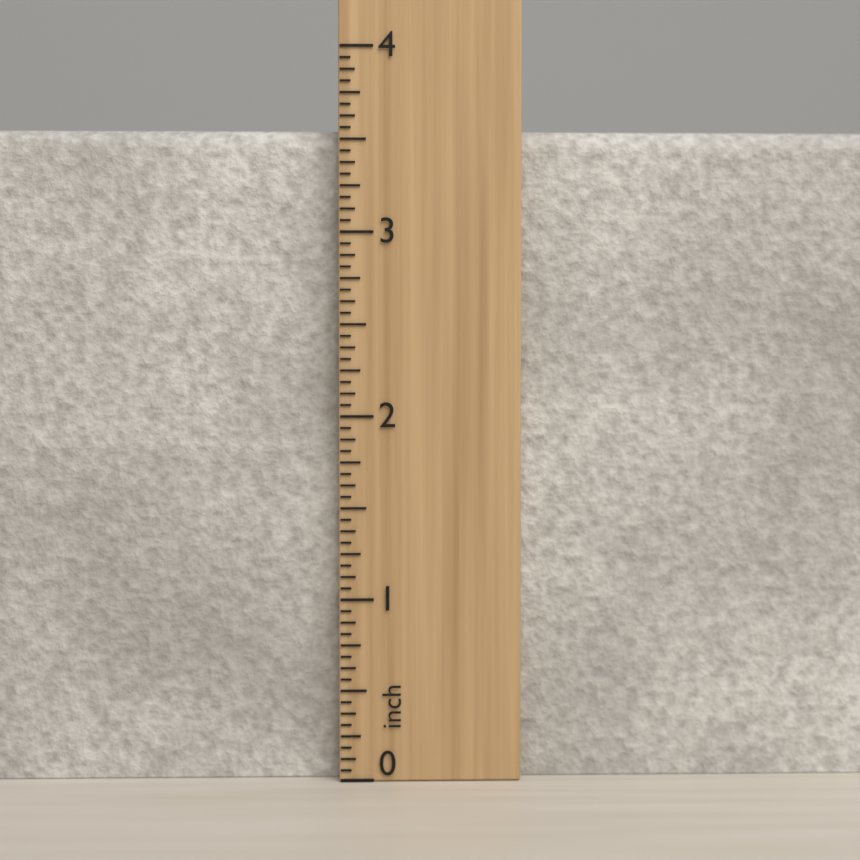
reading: 3.5625 inch
